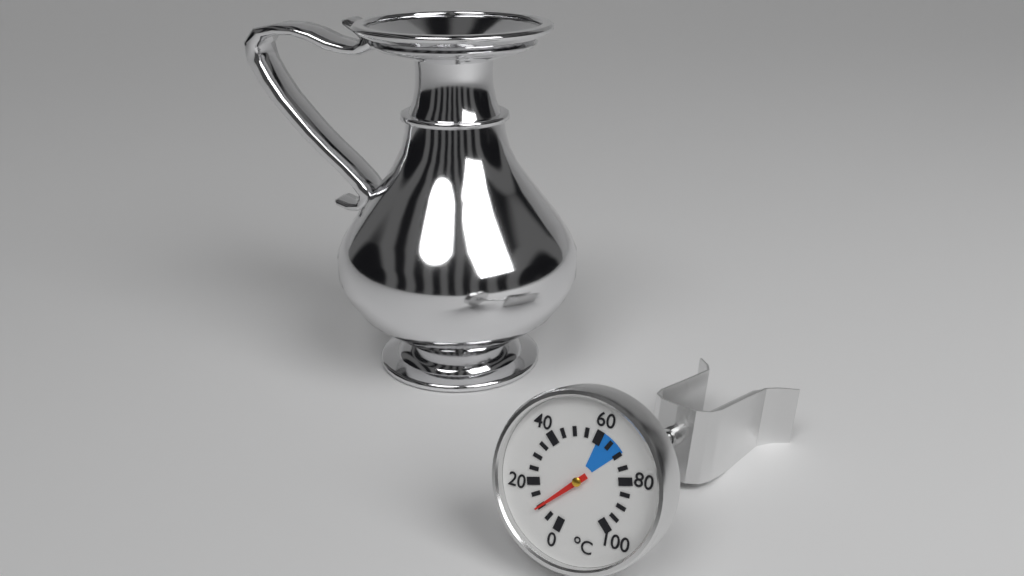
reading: 10 °C
